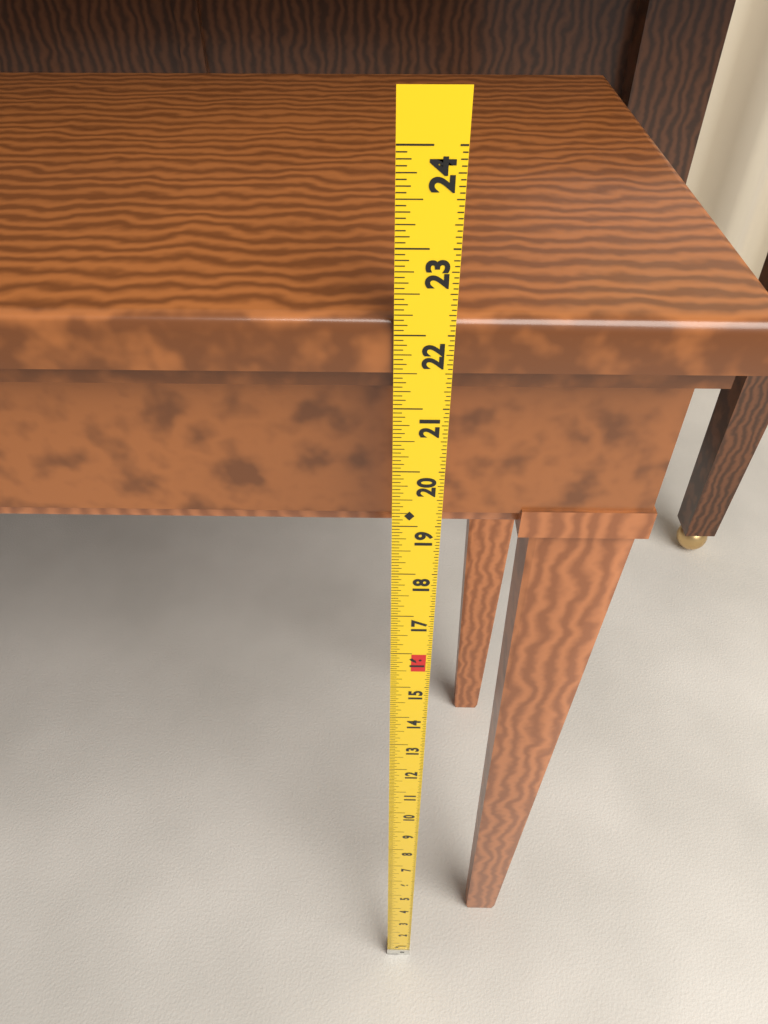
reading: 22.1875 in
